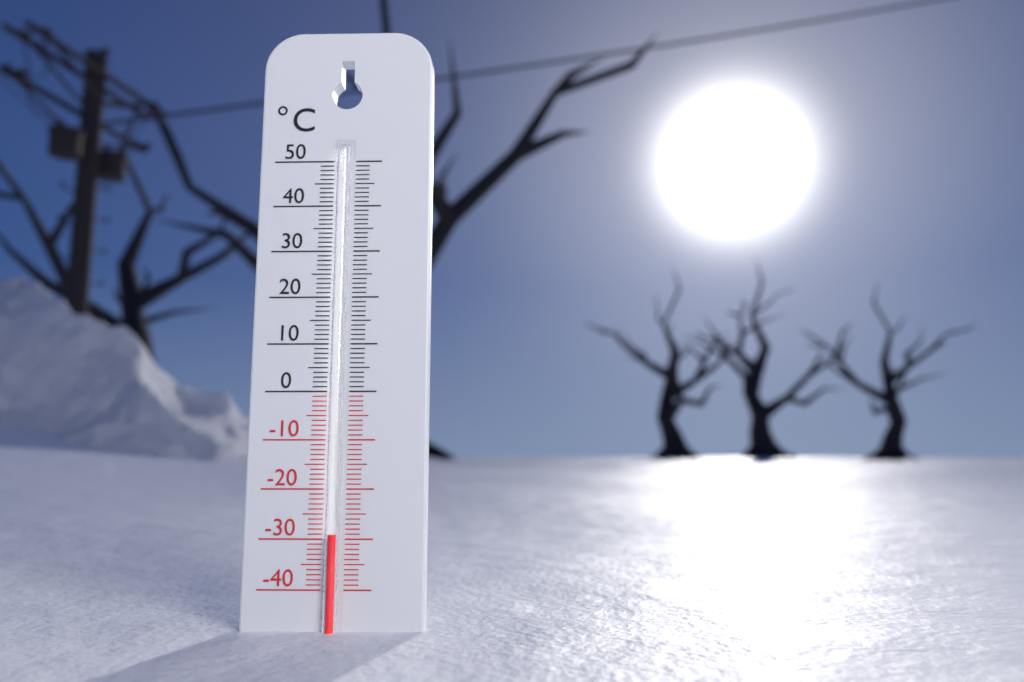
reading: -29 °C
